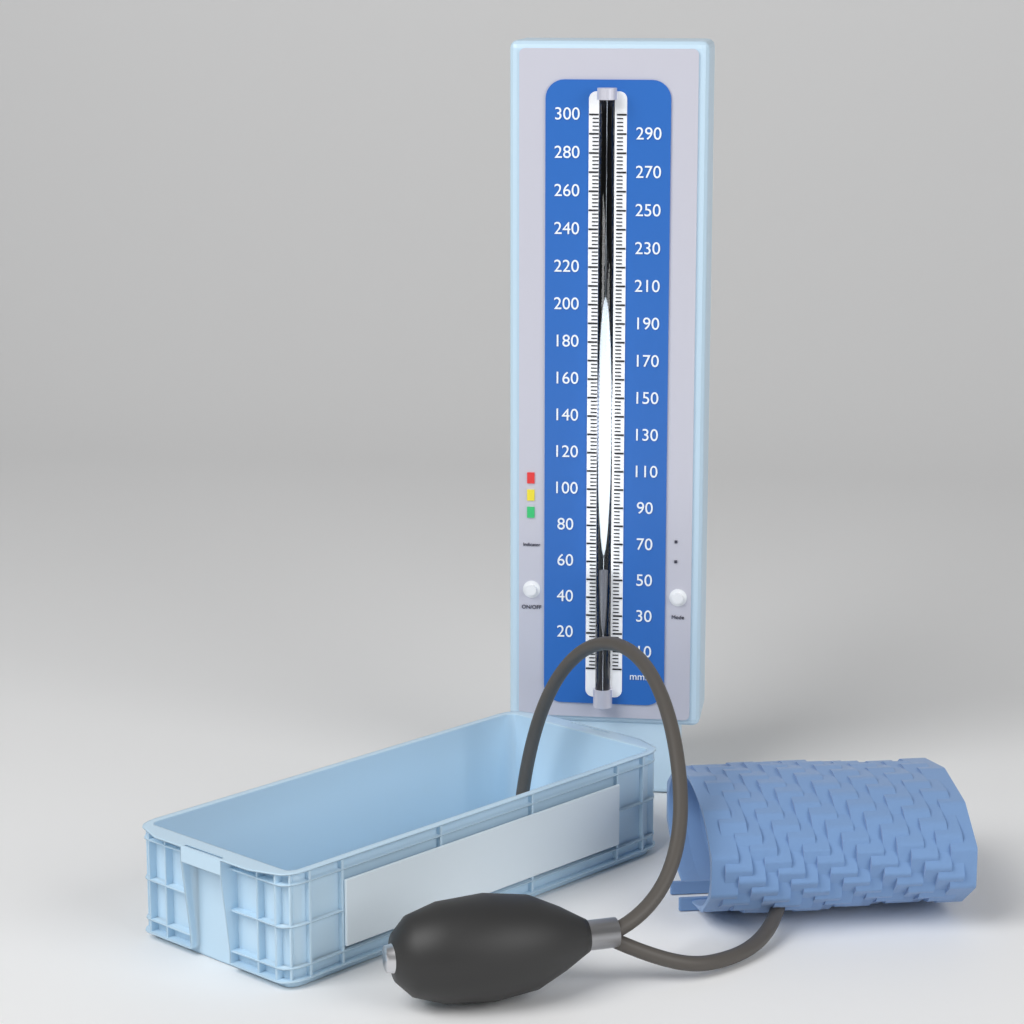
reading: 58 mmHg
